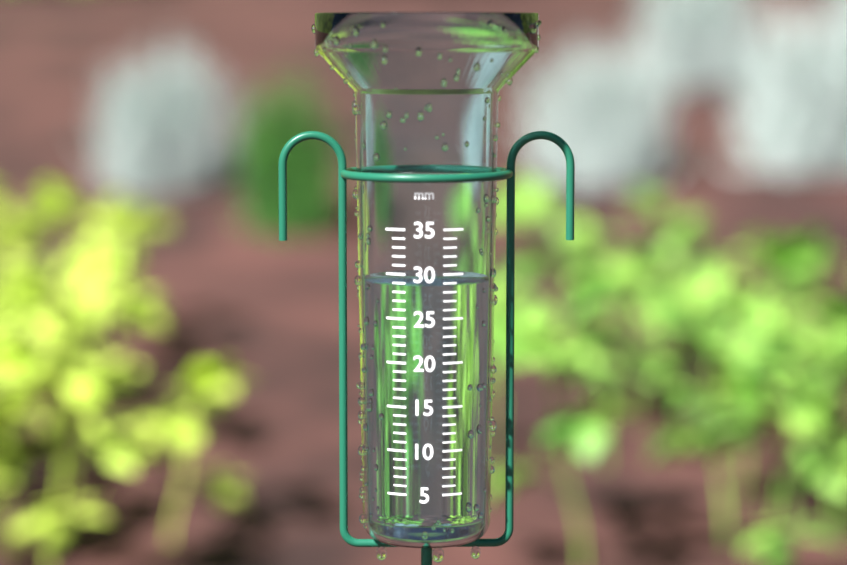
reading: 29 mm
